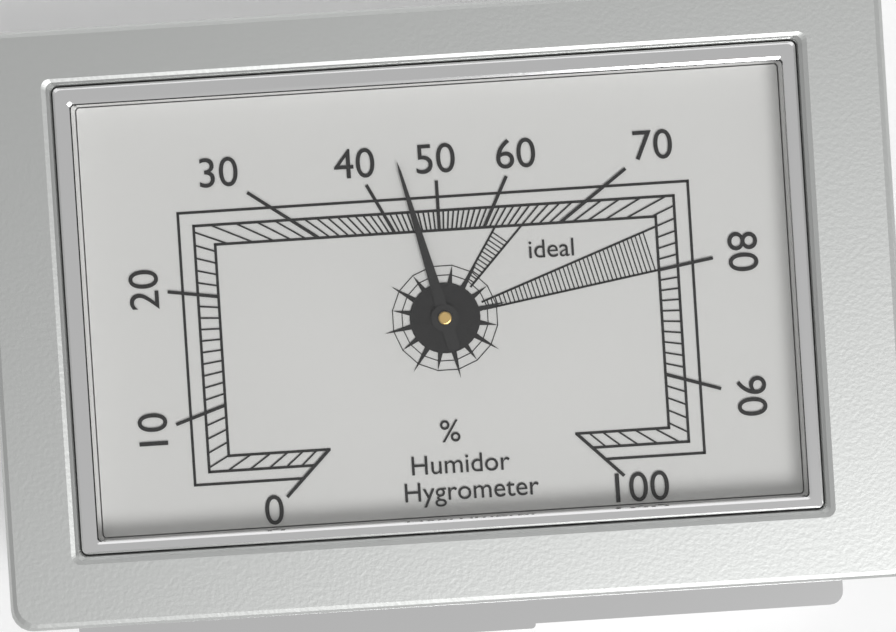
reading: 45 %
